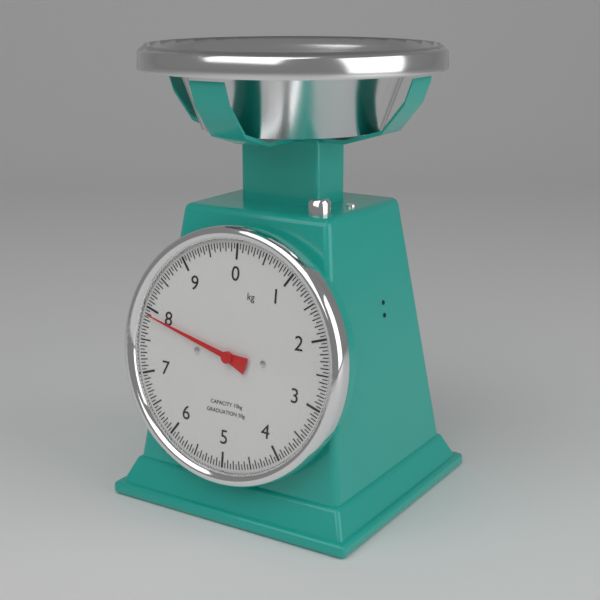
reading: 7.90 kg
